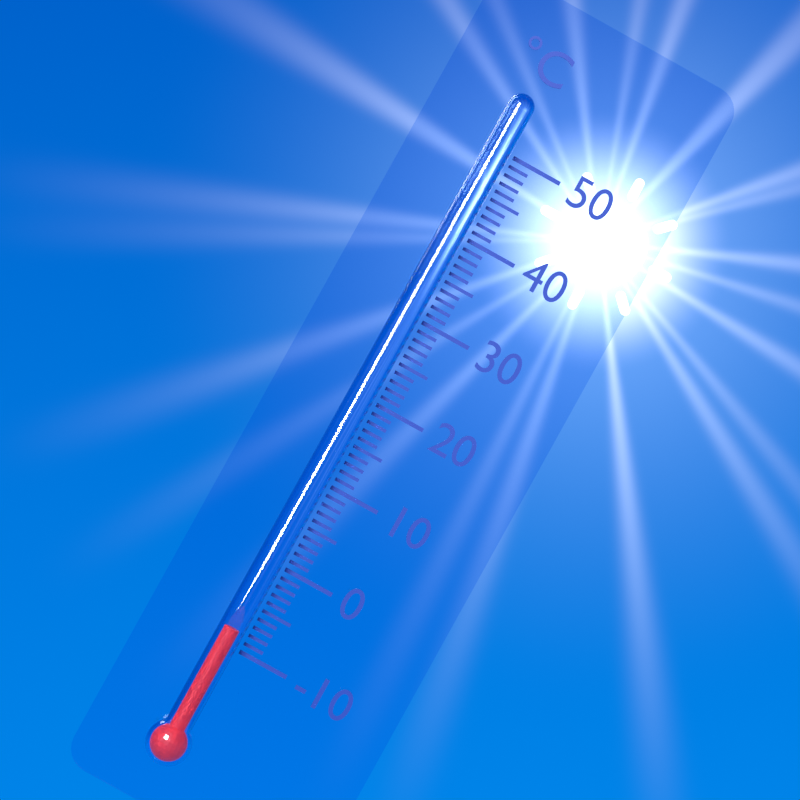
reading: -8 °C
